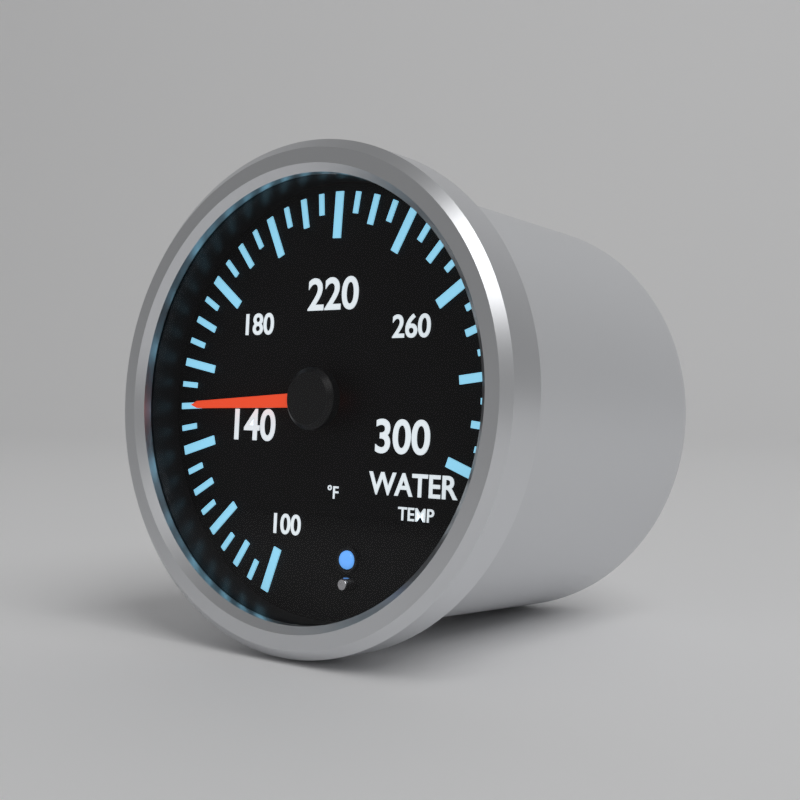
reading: 150 °F
